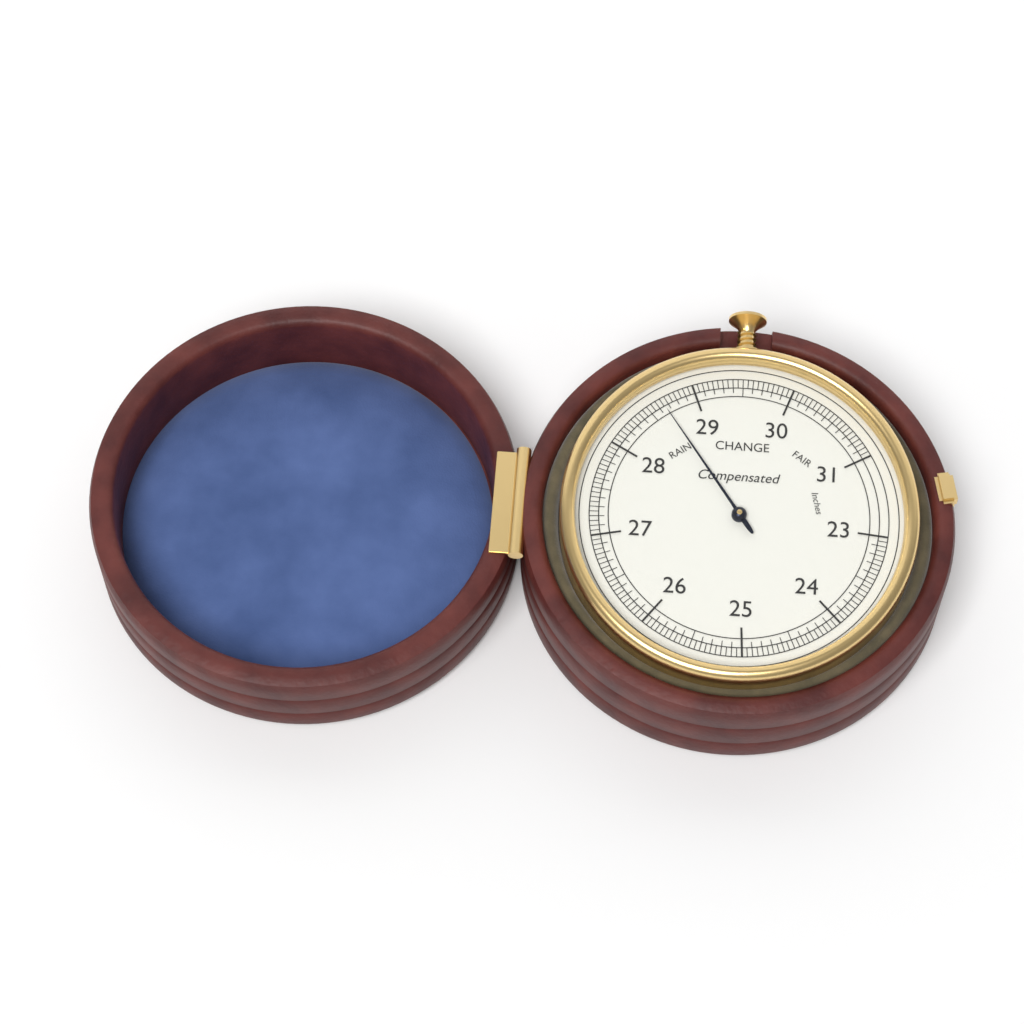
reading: 28.65 inches
